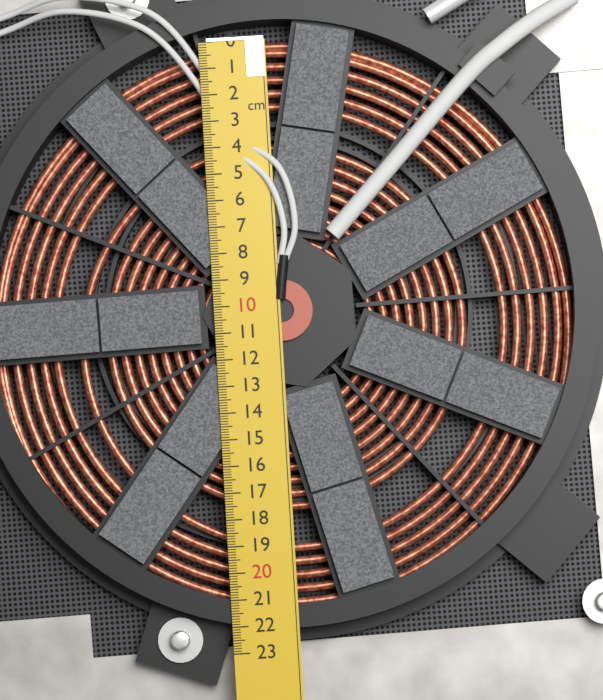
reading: 21.9 cm
